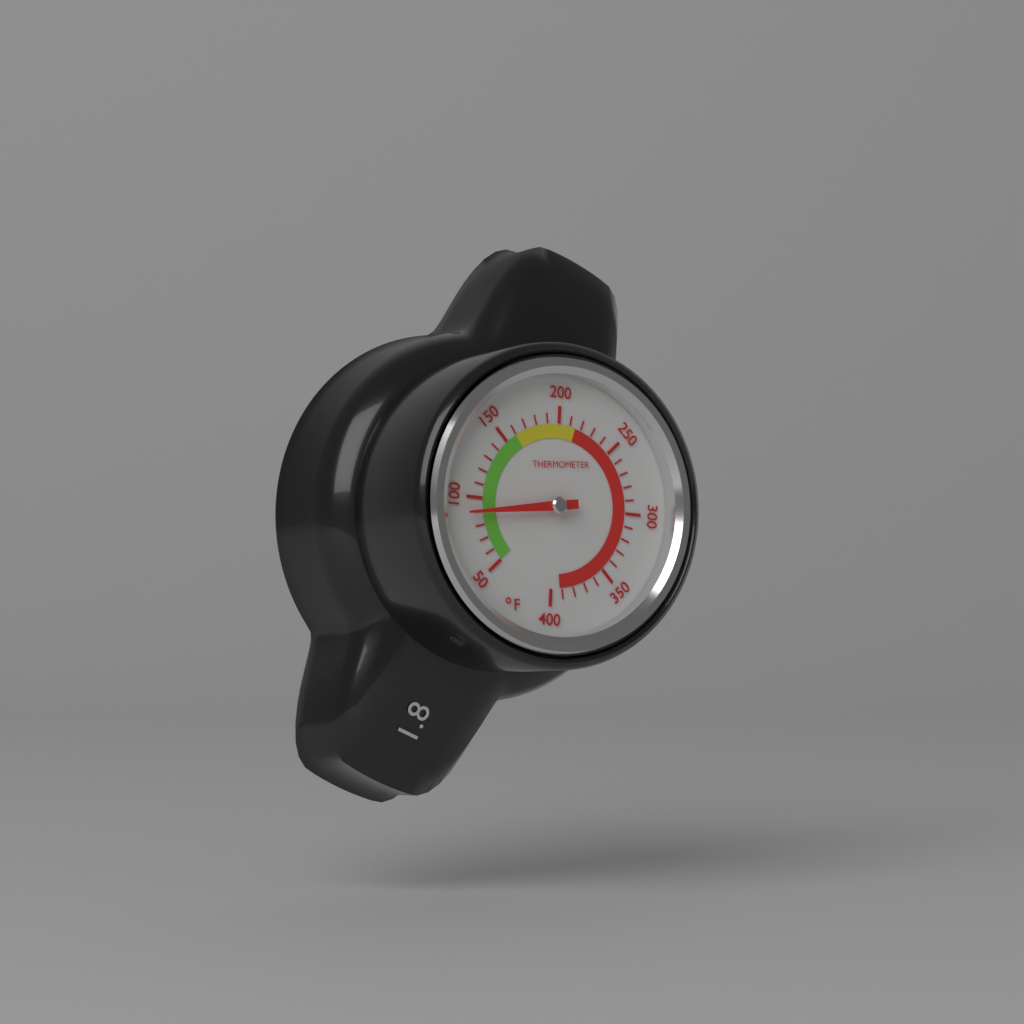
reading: 90 °F
